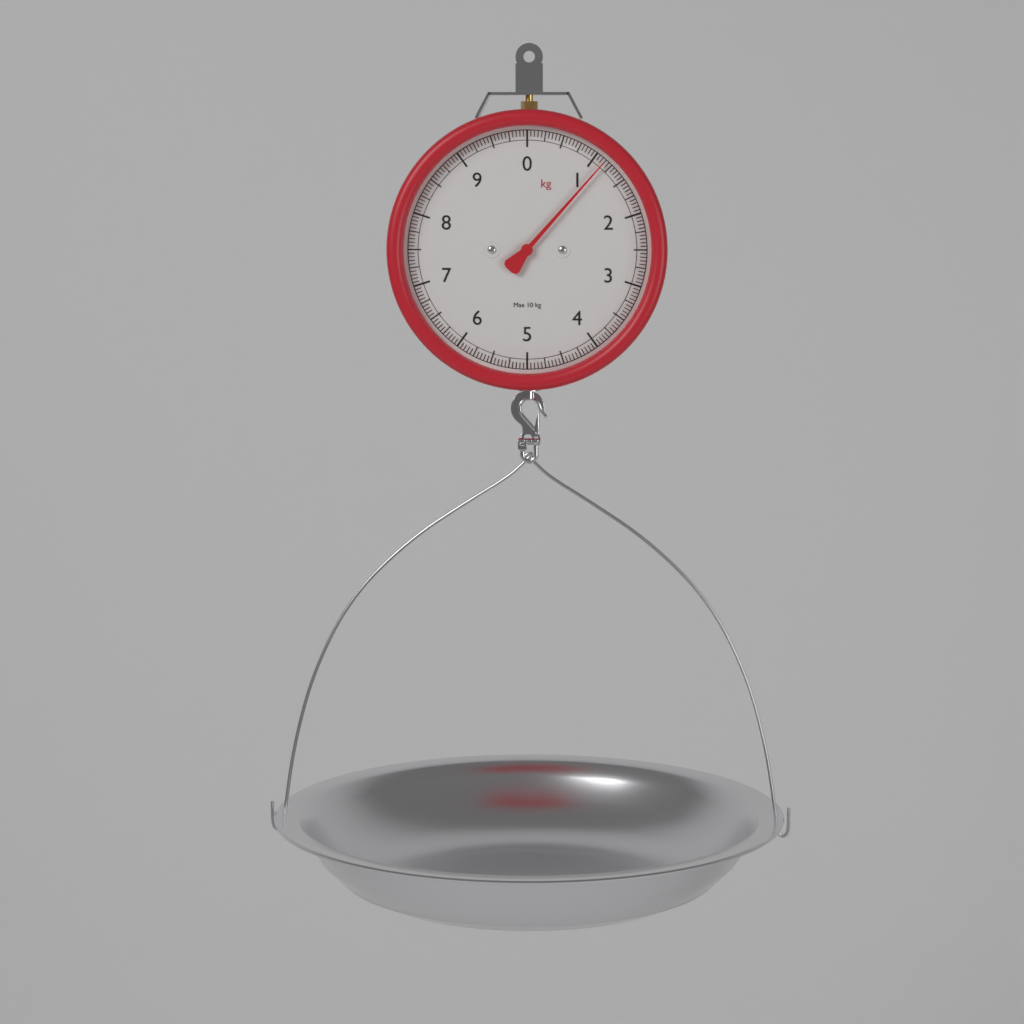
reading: 1.15 kg
